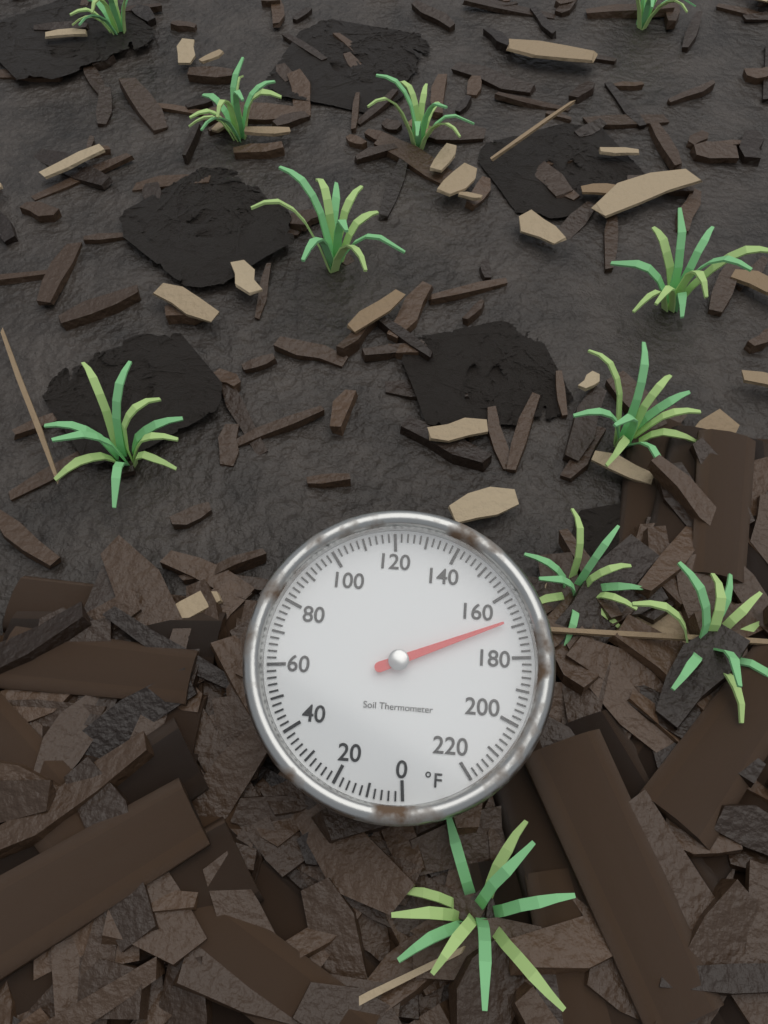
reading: 168 °F
